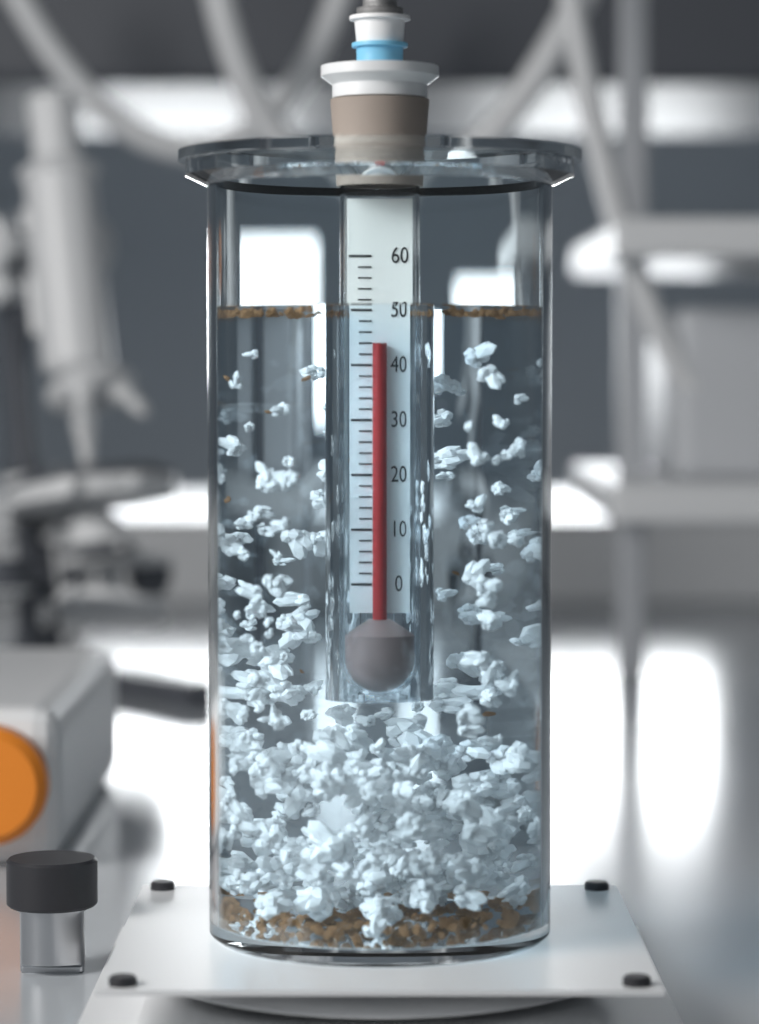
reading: 44 (no unit)
